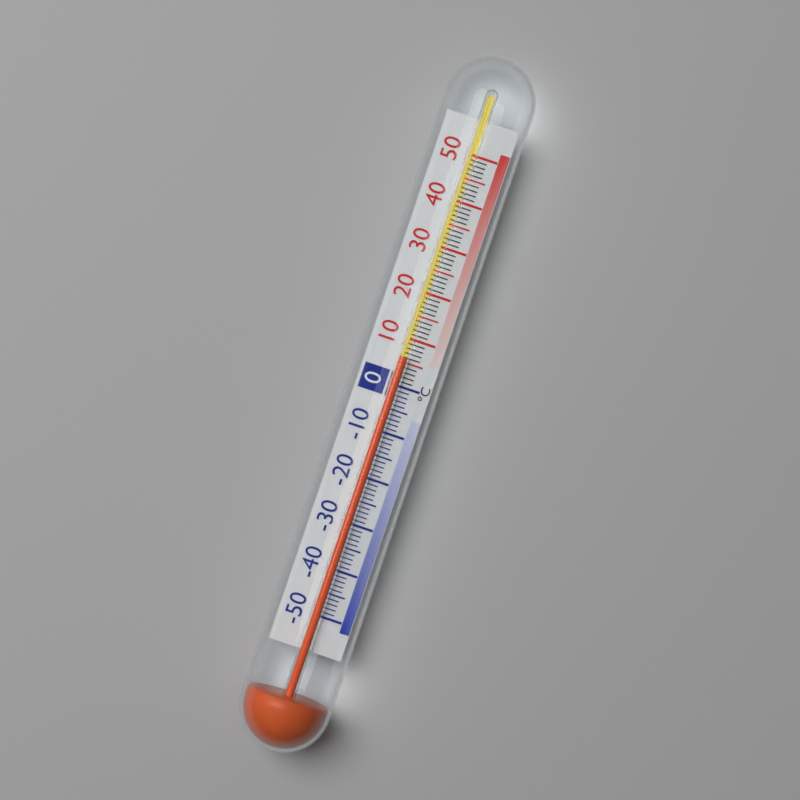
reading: 6 °C
